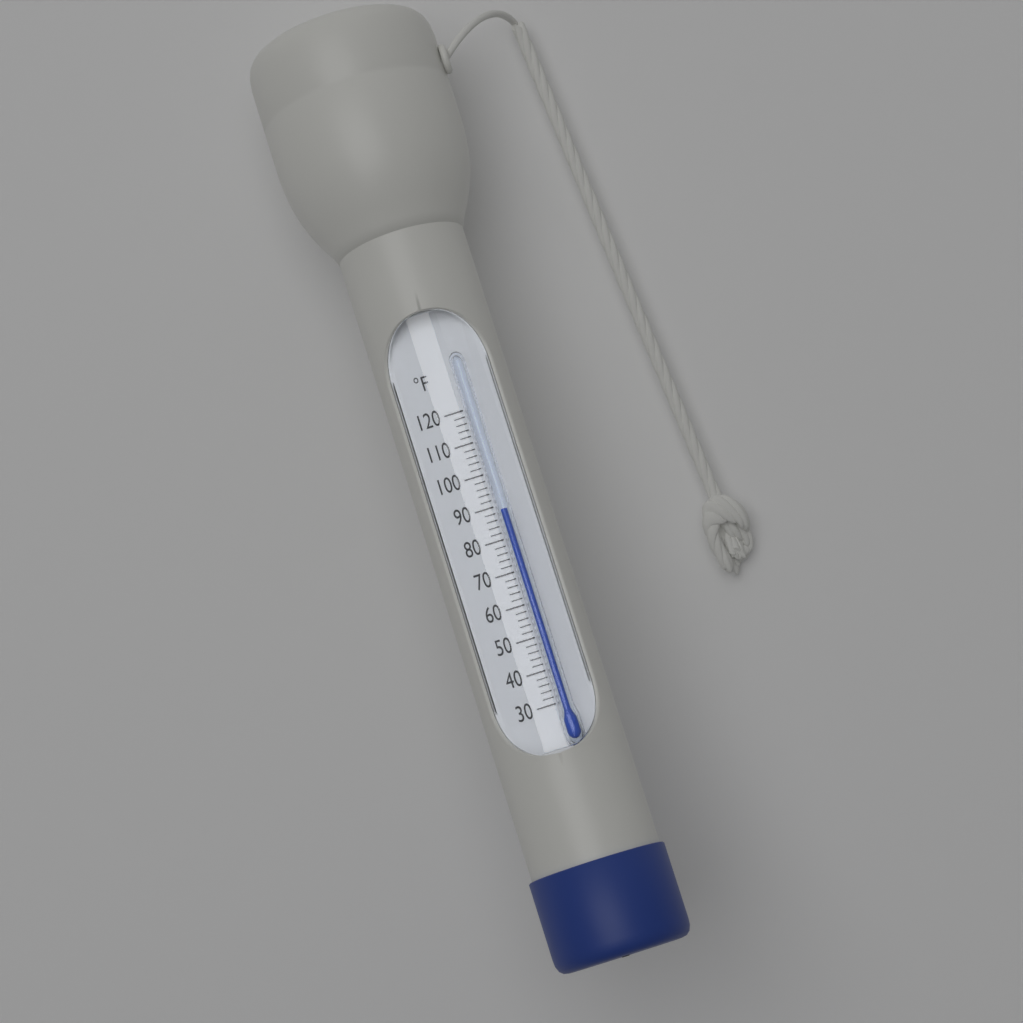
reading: 88 °F
